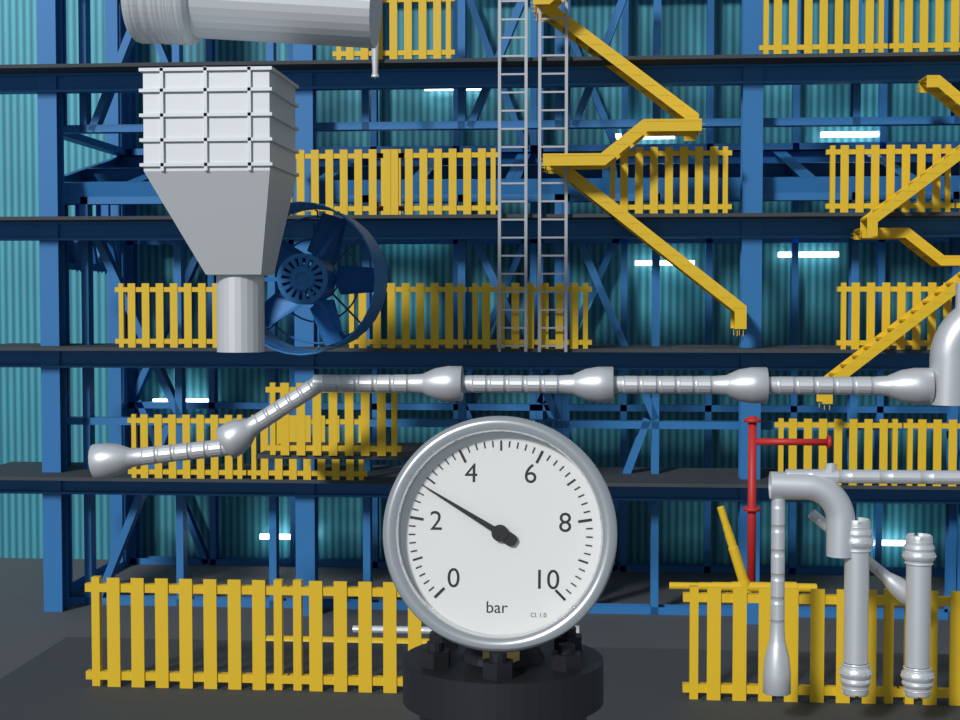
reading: 2.8 bar
